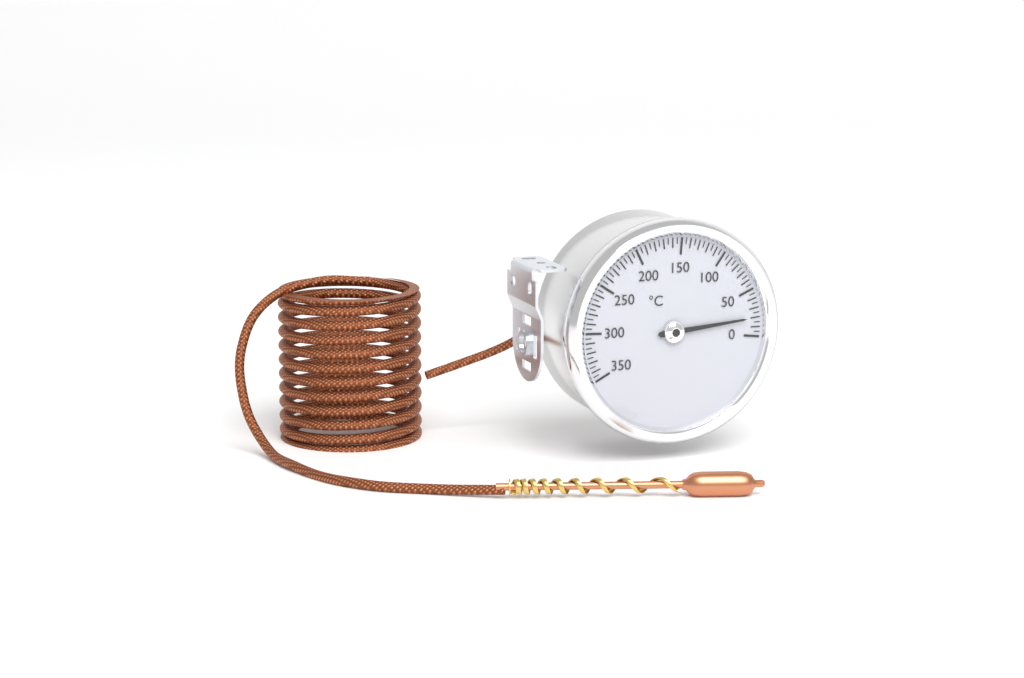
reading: 20 °C
